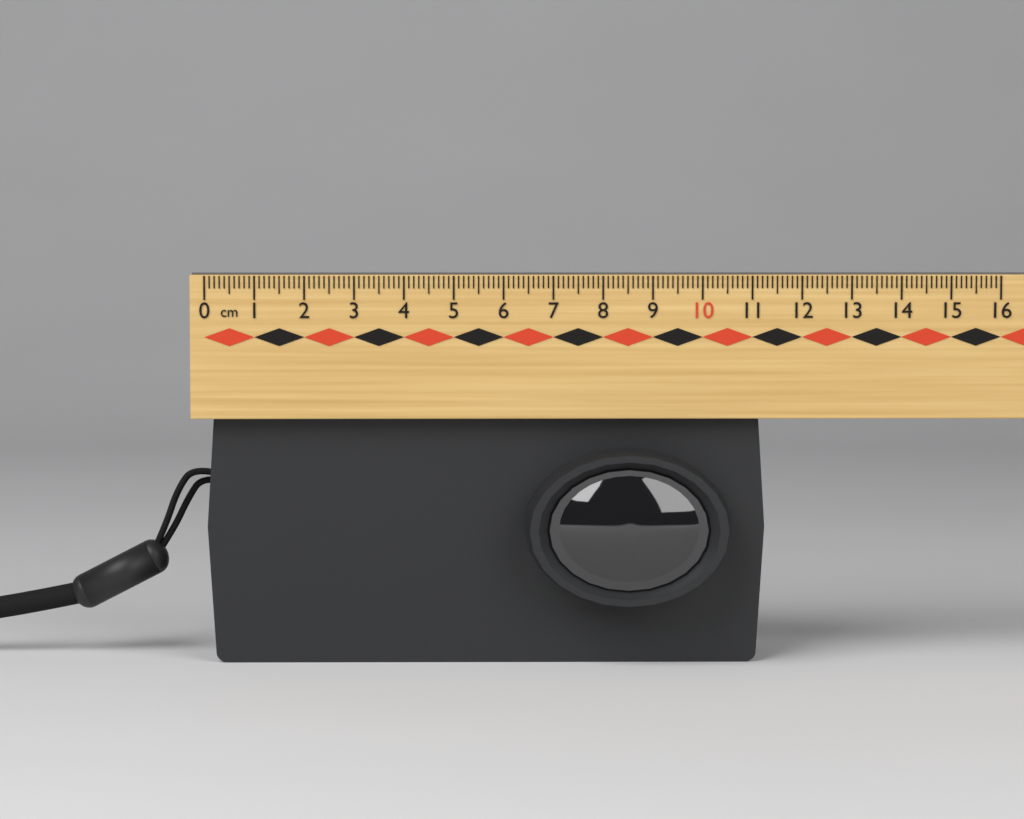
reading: 11.3 cm
